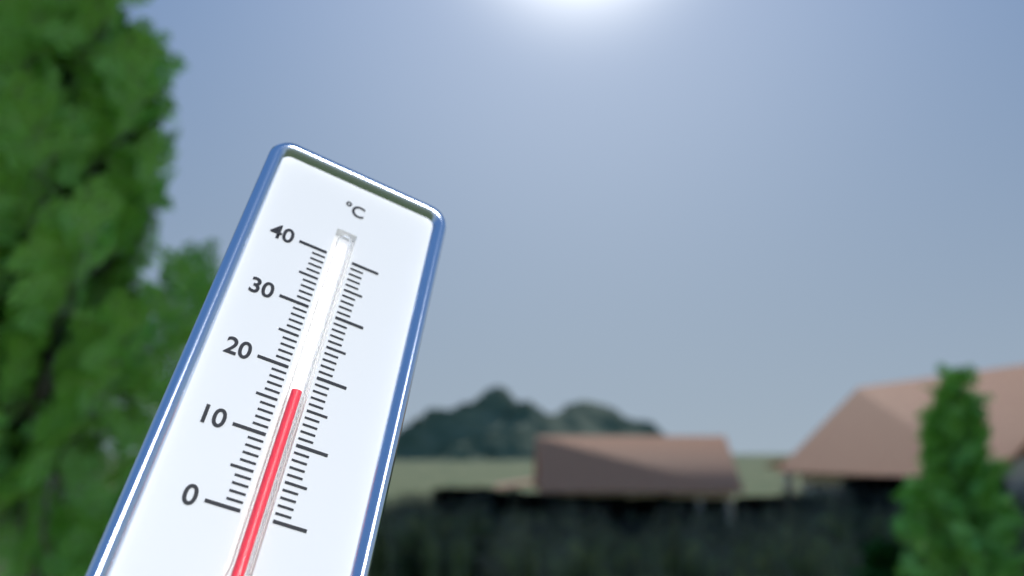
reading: 17 °C
